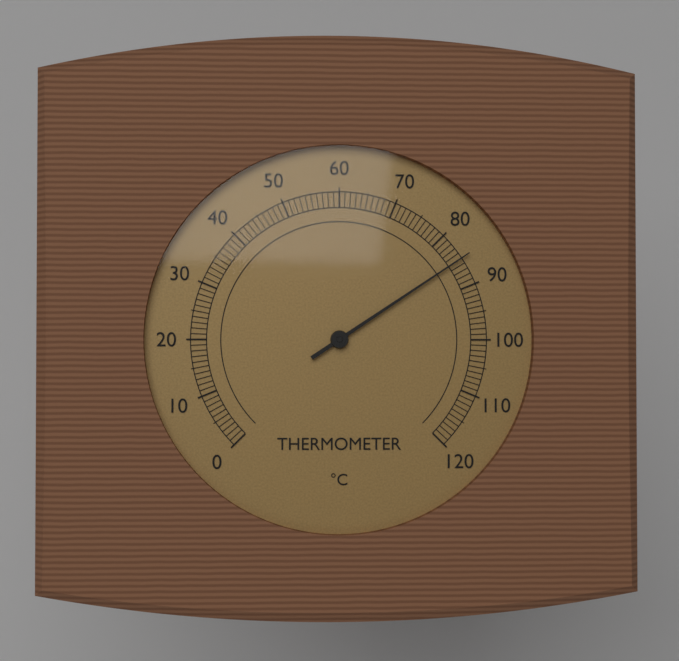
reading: 85 °C
